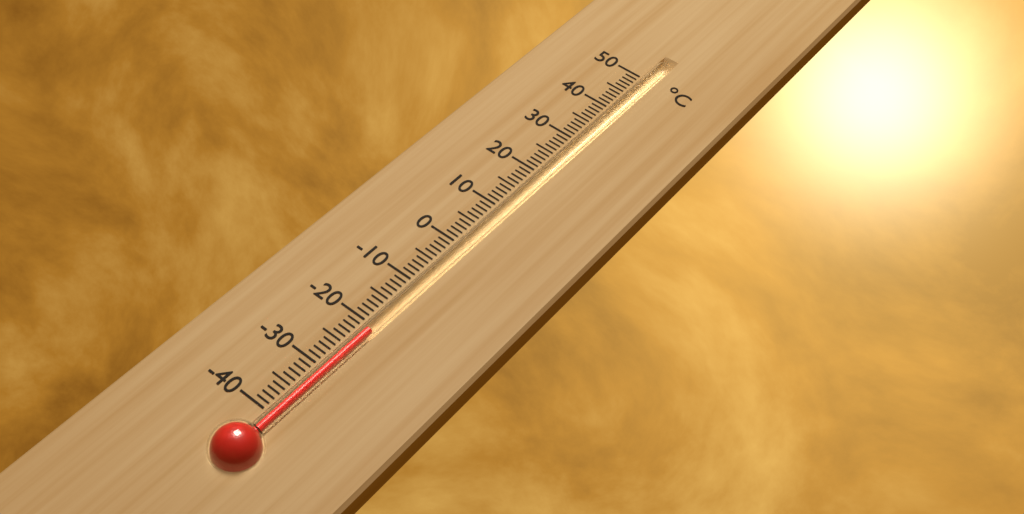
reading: -21 °C
